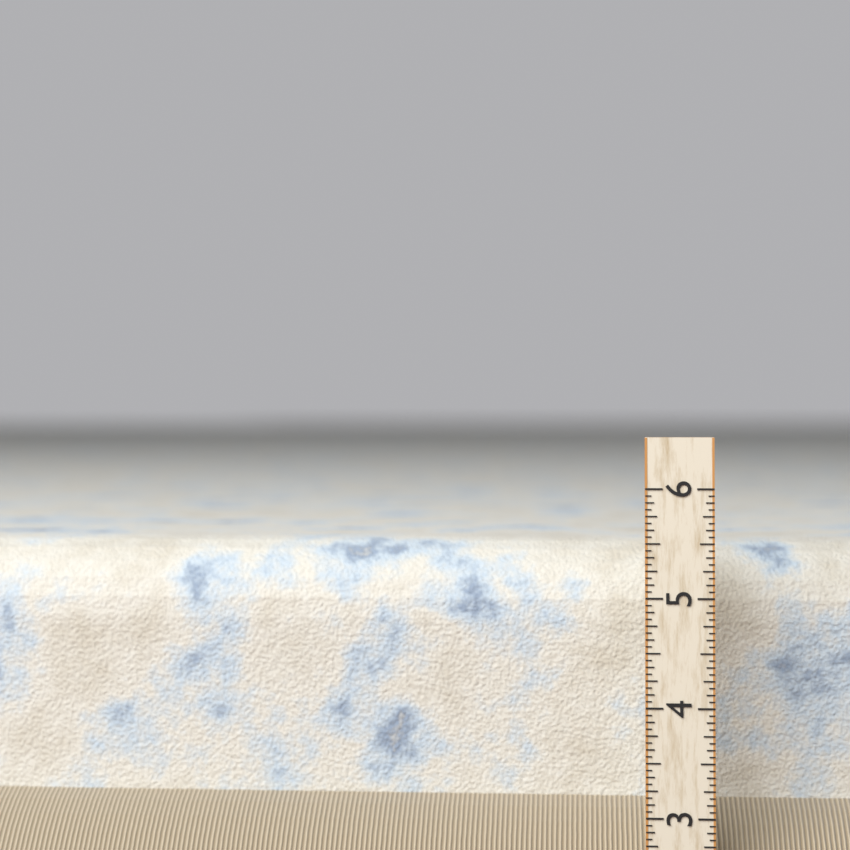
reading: 5.4375 (no unit)
